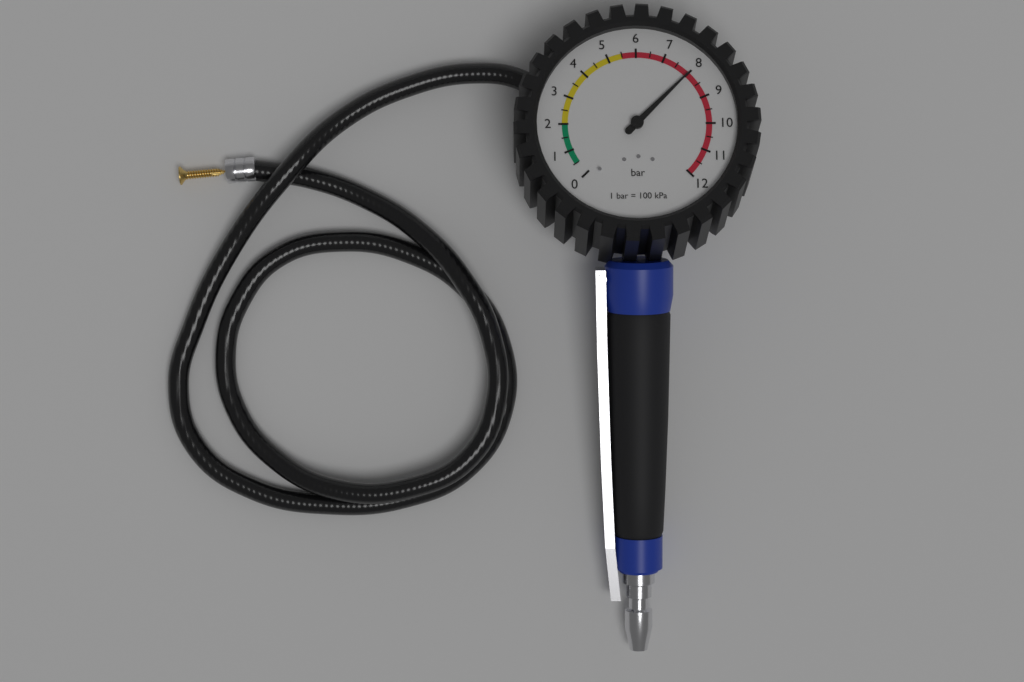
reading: 8.0 bar
